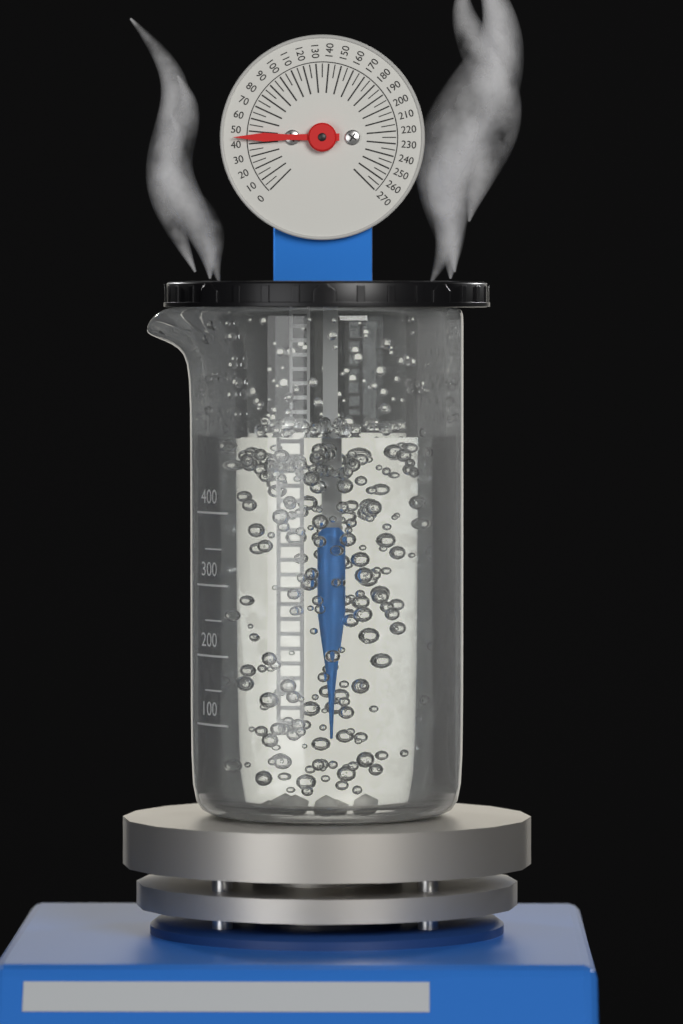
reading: 45 (no unit)
